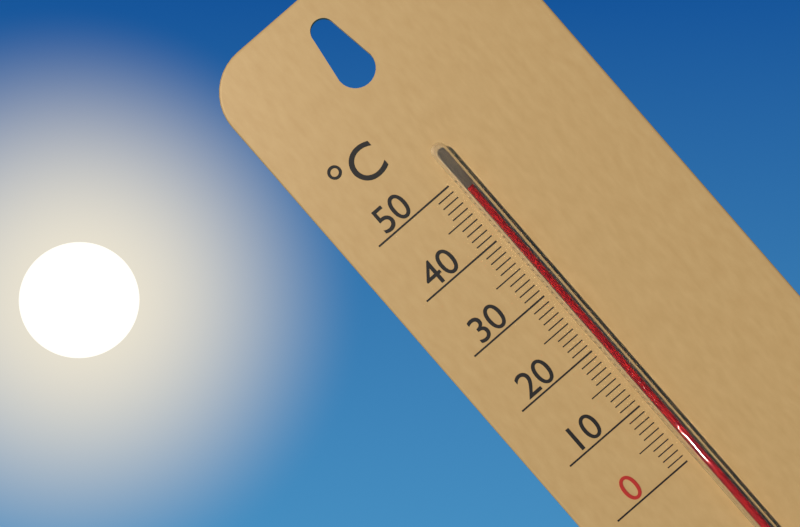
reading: 48 °C
